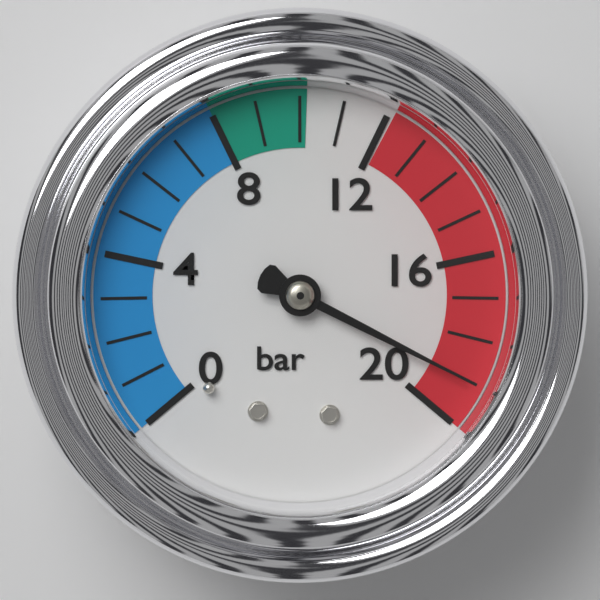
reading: 19 bar
